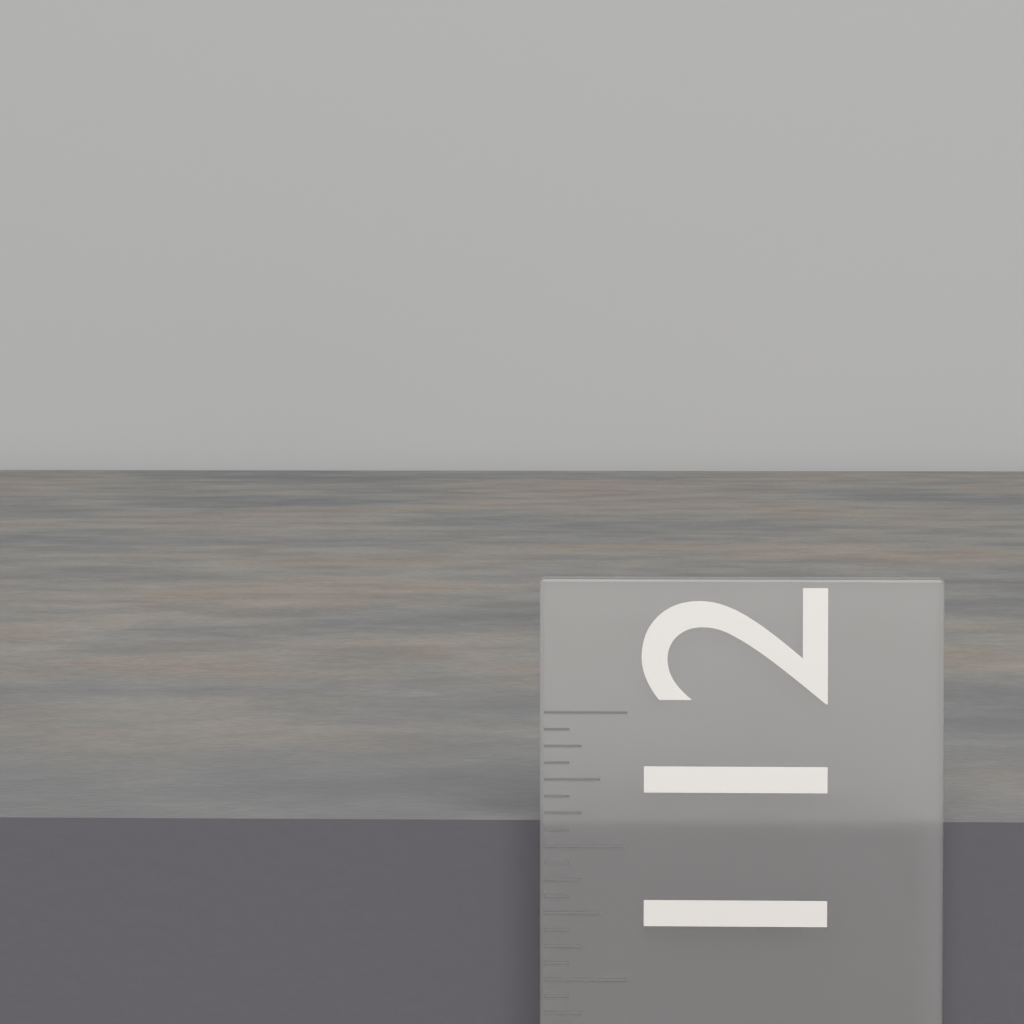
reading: 11.5625 in
